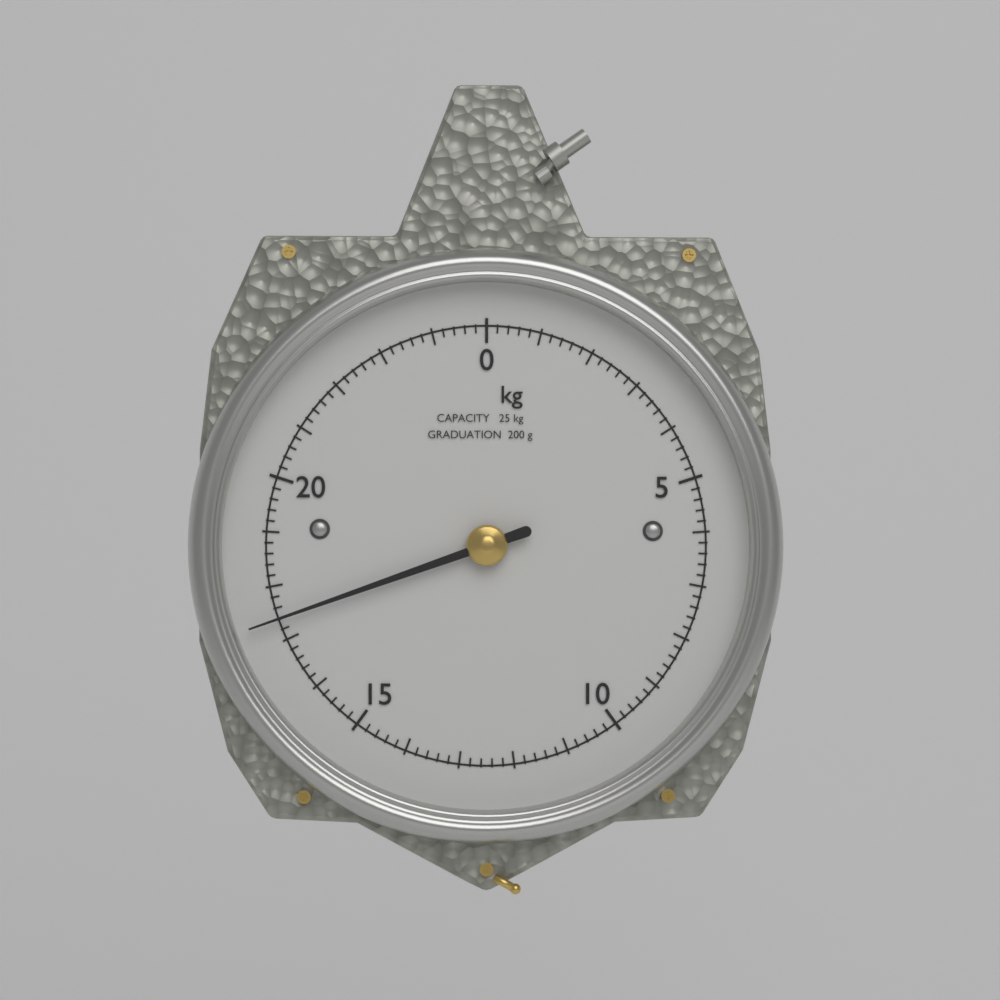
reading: 17.4 kg
